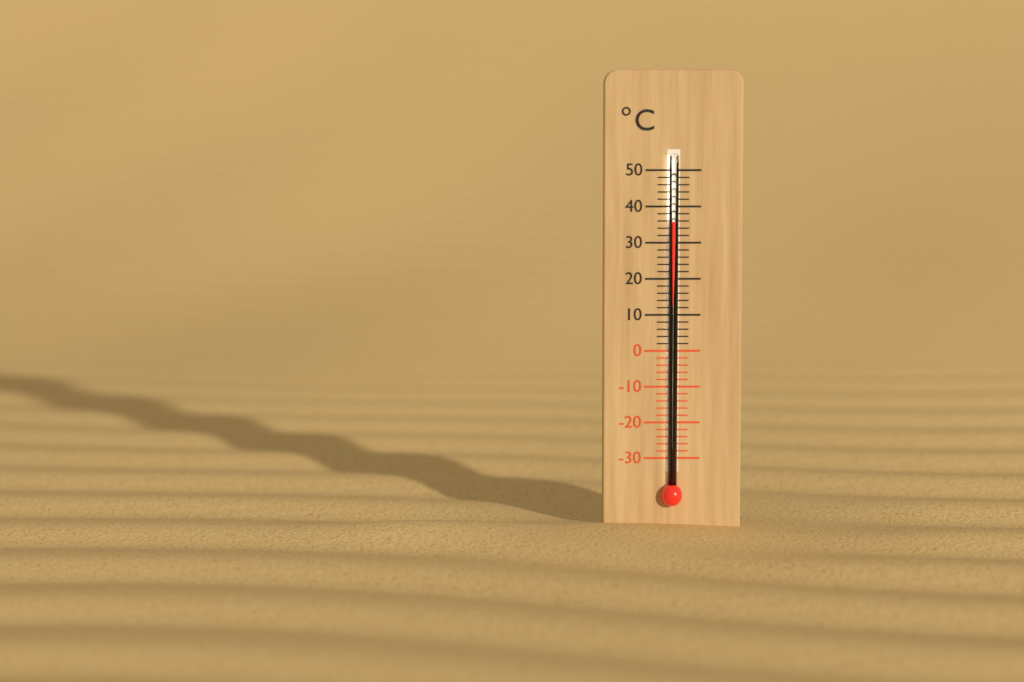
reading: 36 °C
